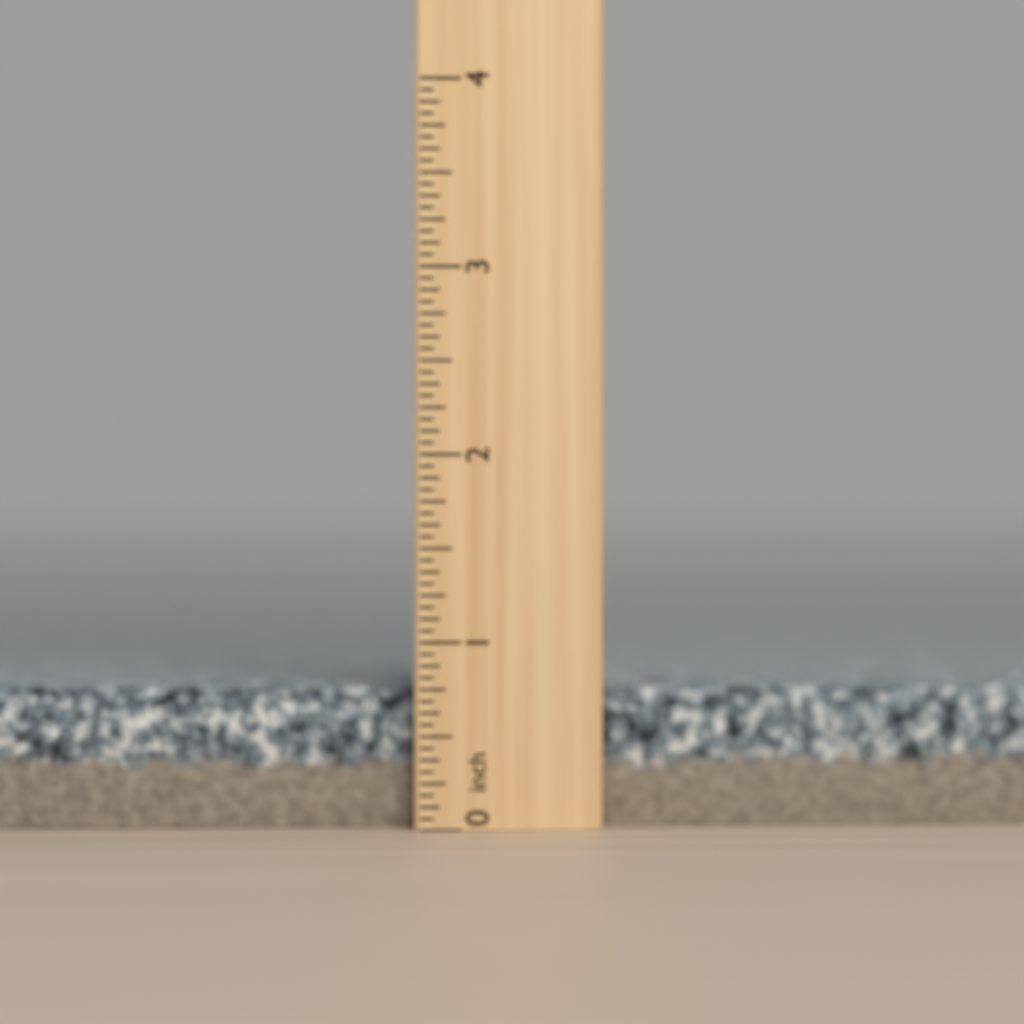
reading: 0.7500 inch
